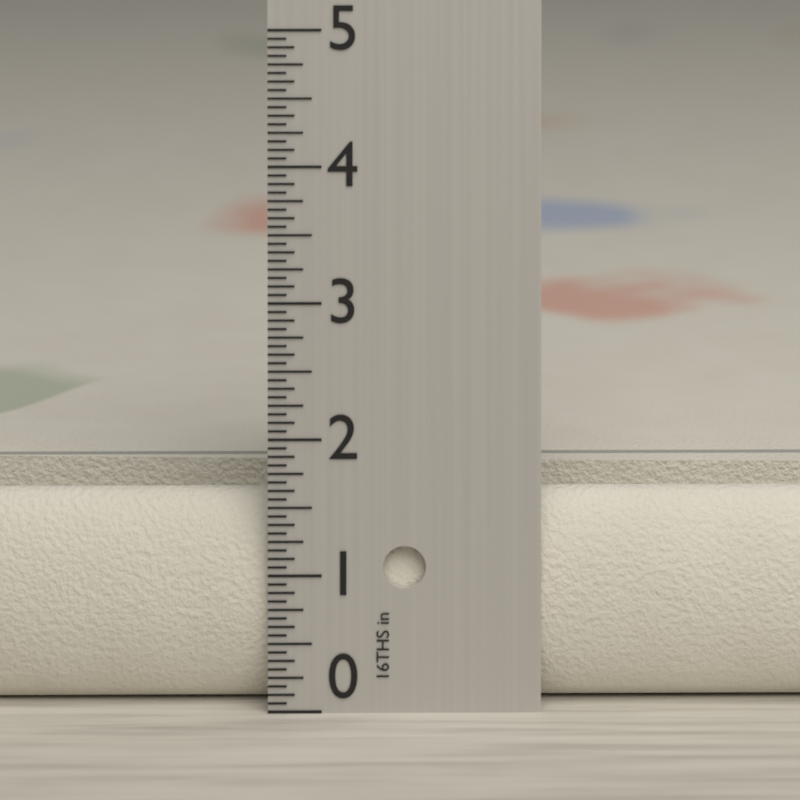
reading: 1.5625 in
